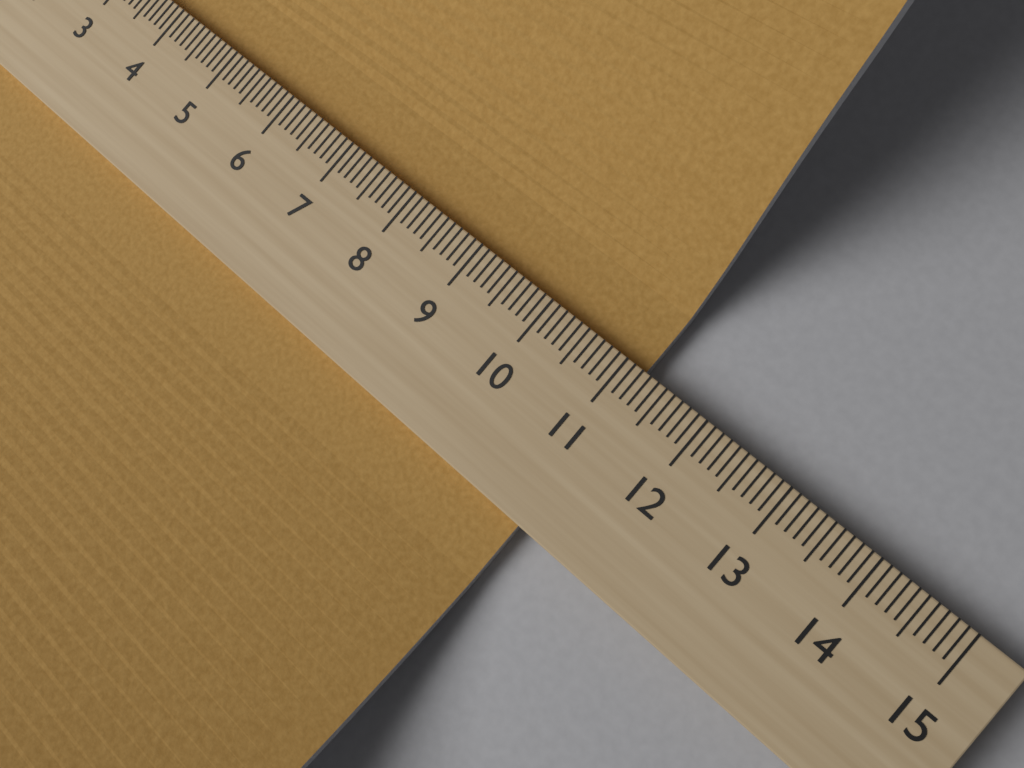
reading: 11.2 (no unit)
